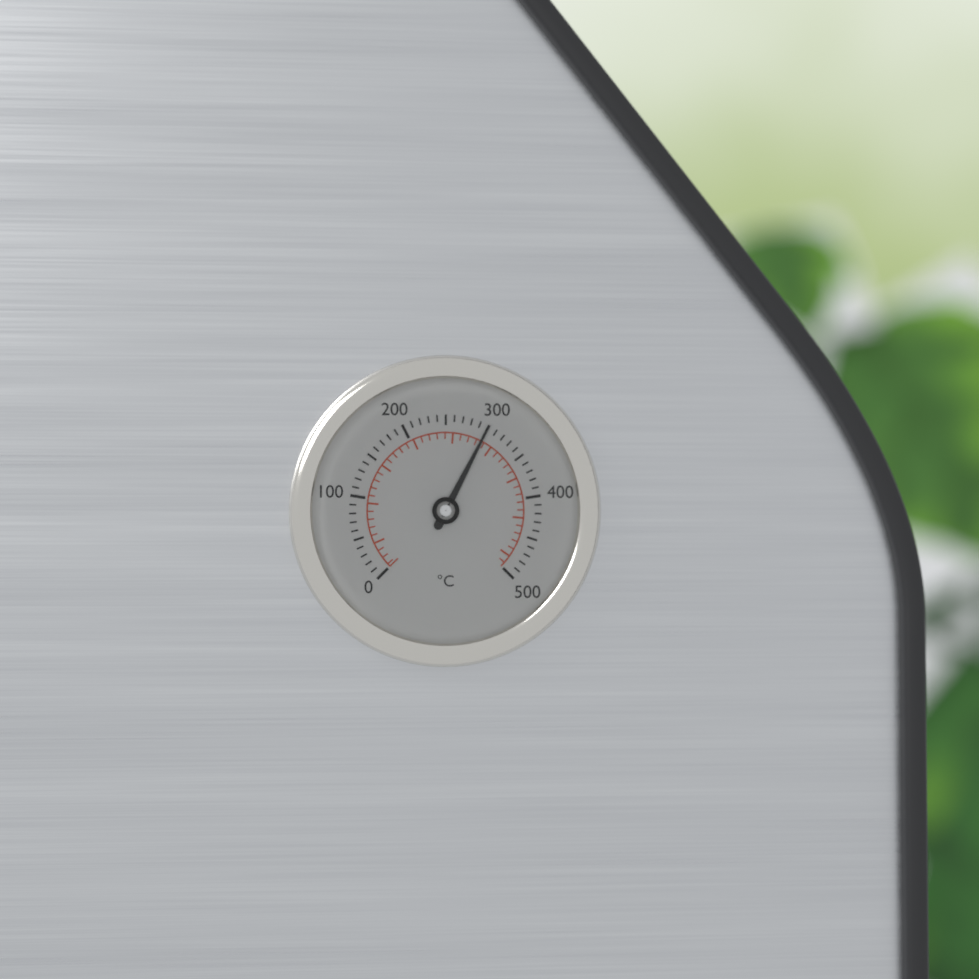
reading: 300 °C
